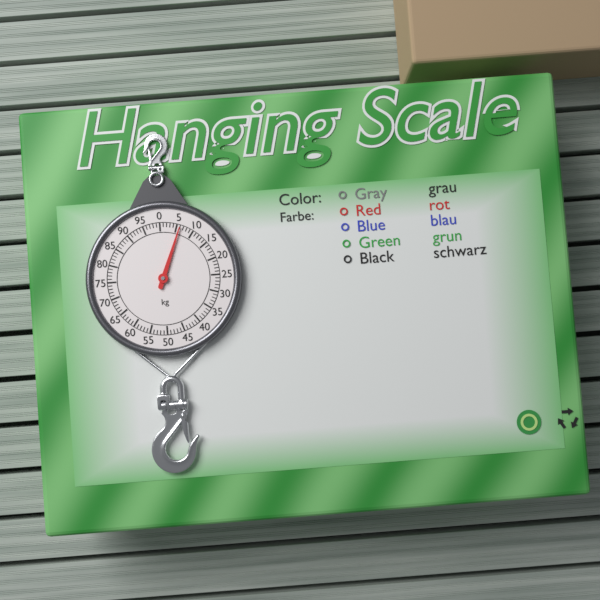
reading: 6 kg
